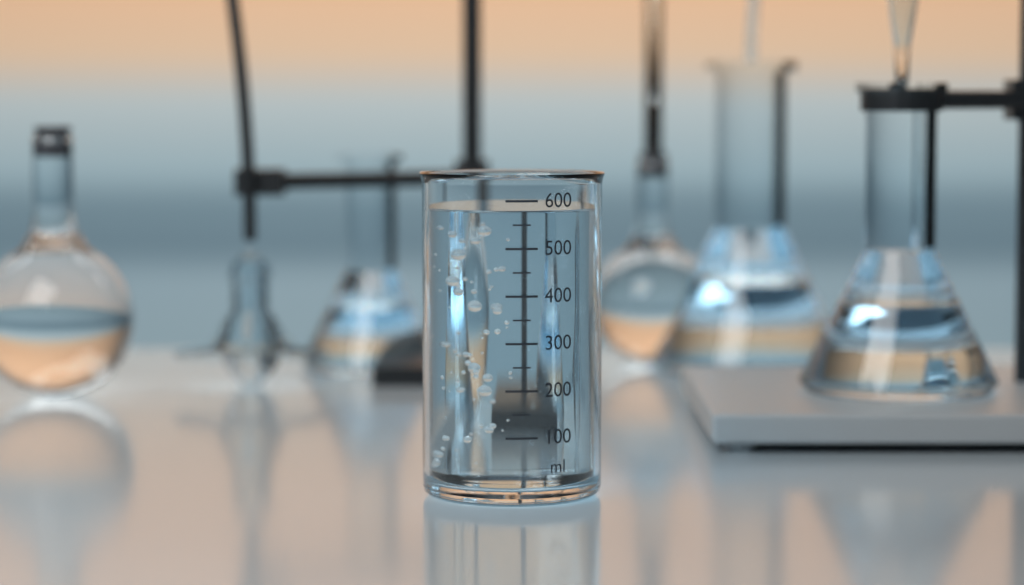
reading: 580 ml
